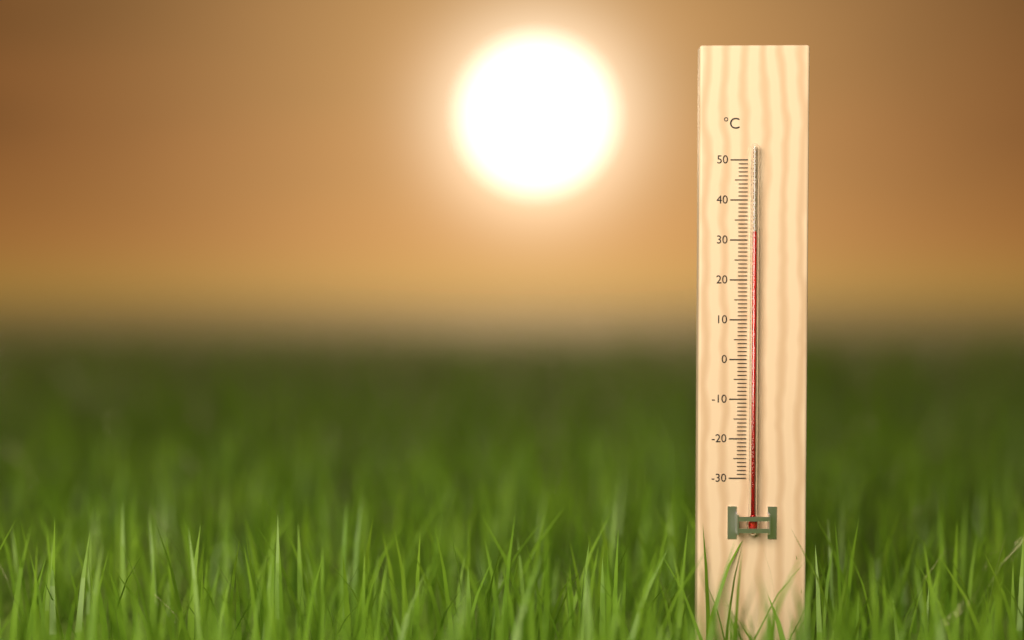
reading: 32 °C
